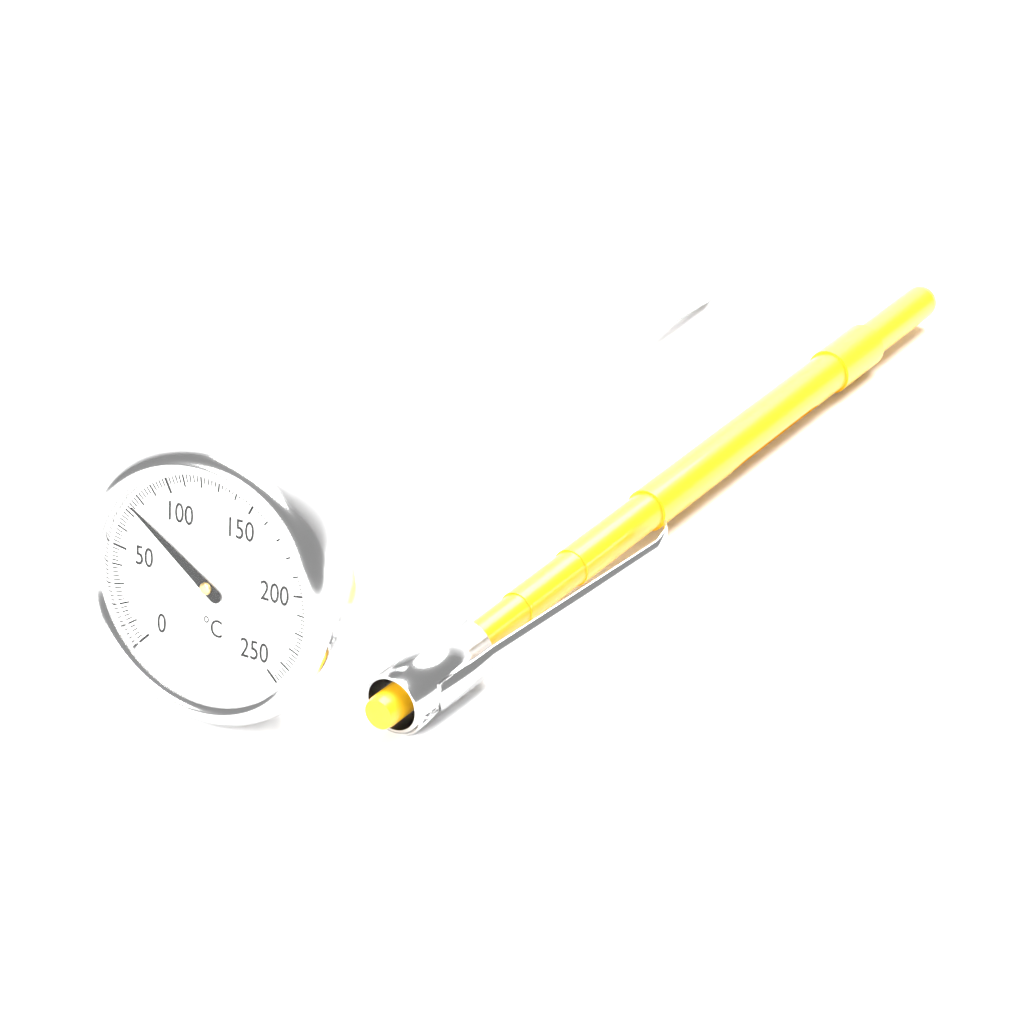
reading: 74 °C
